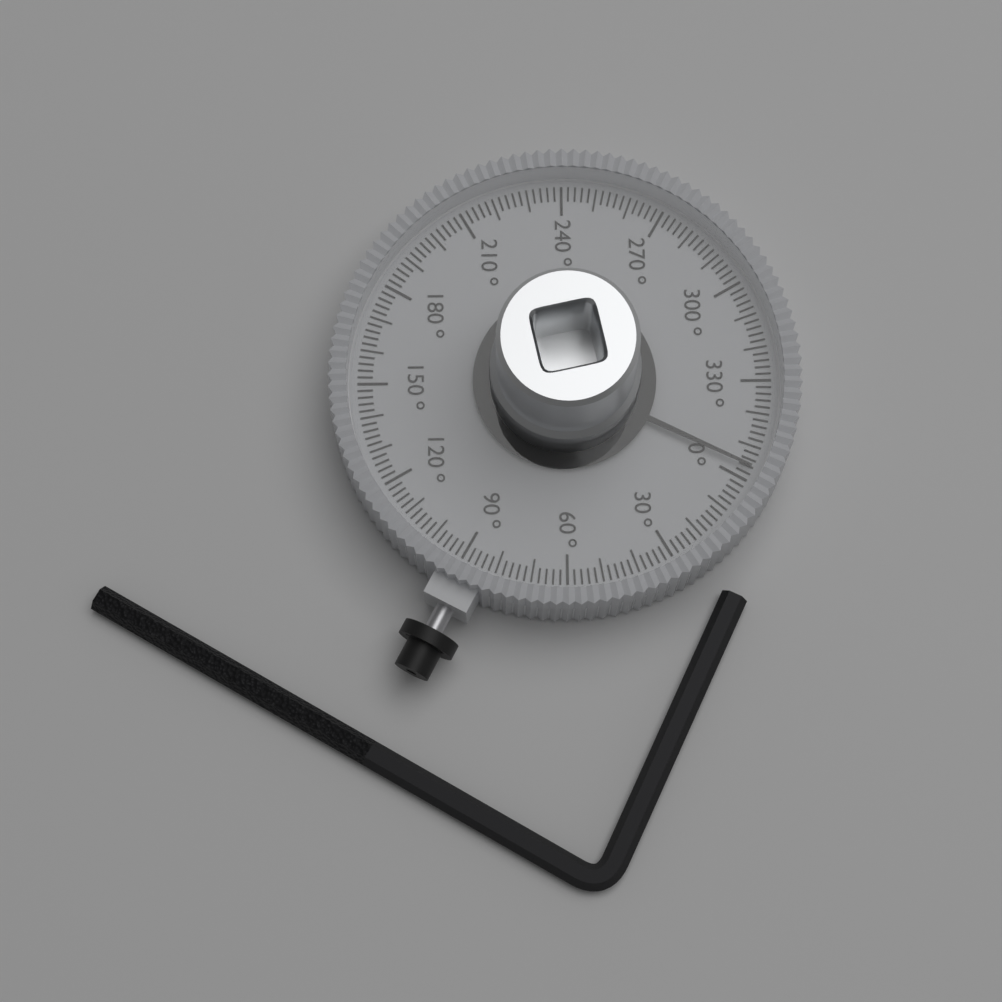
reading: 356 °
